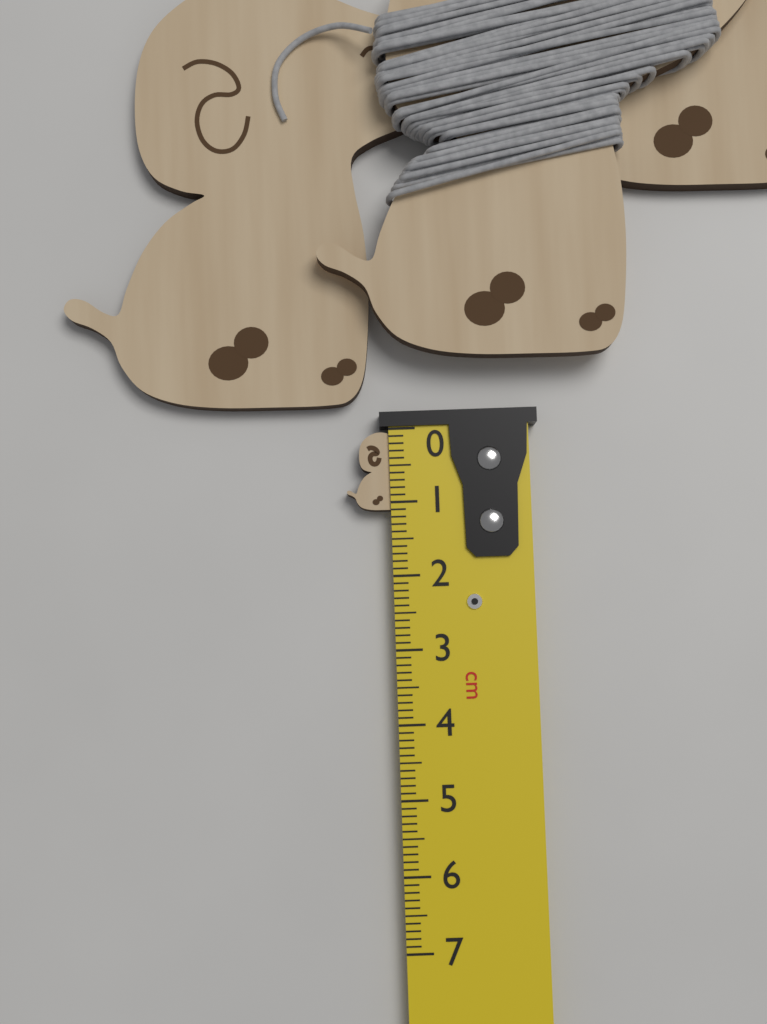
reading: 1.1 cm
